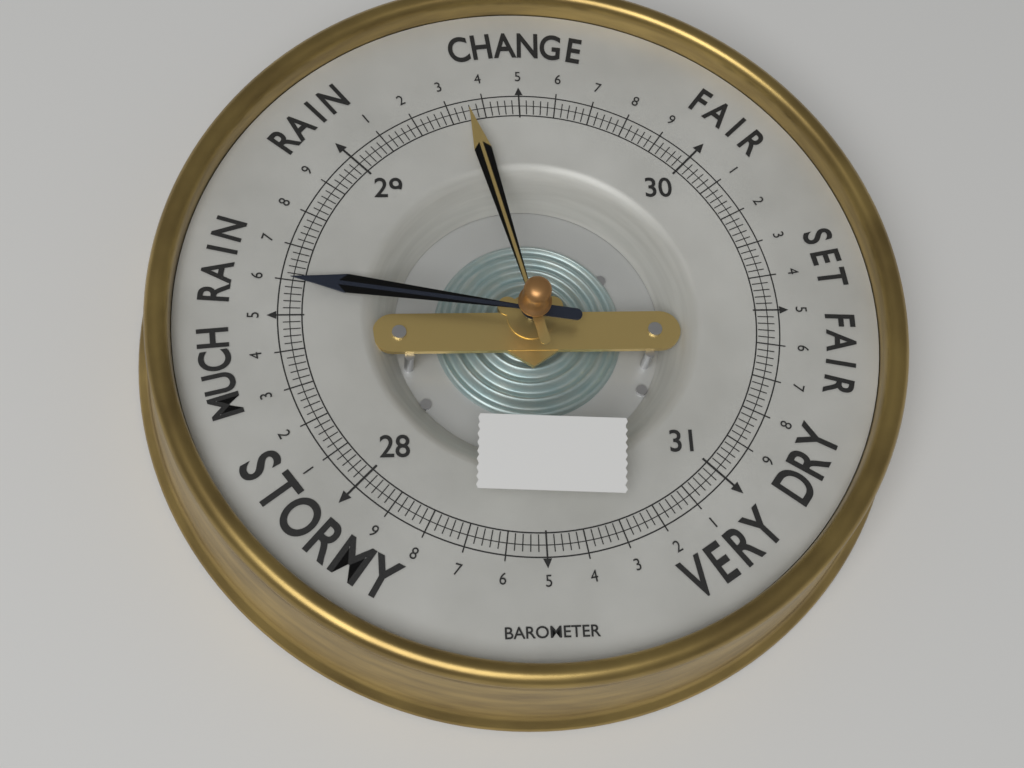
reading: 28.60 (no unit)
